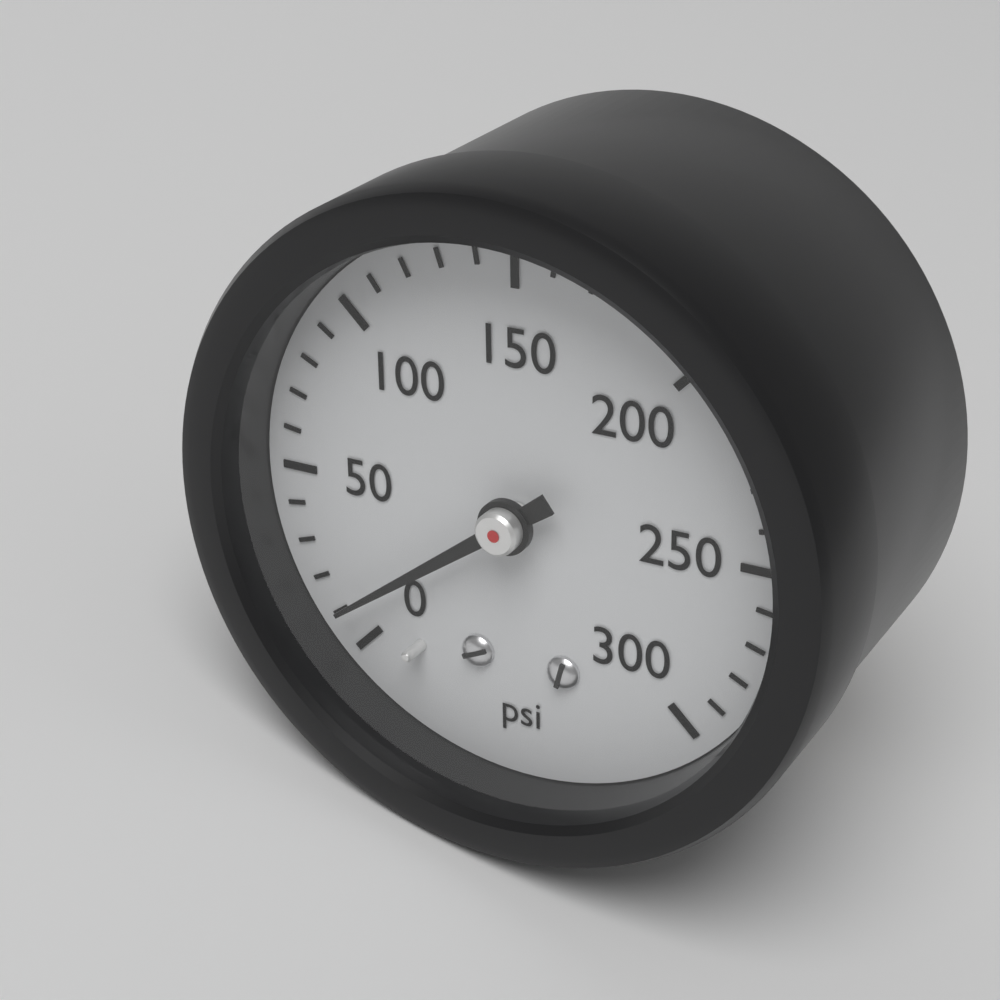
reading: 10 psi
